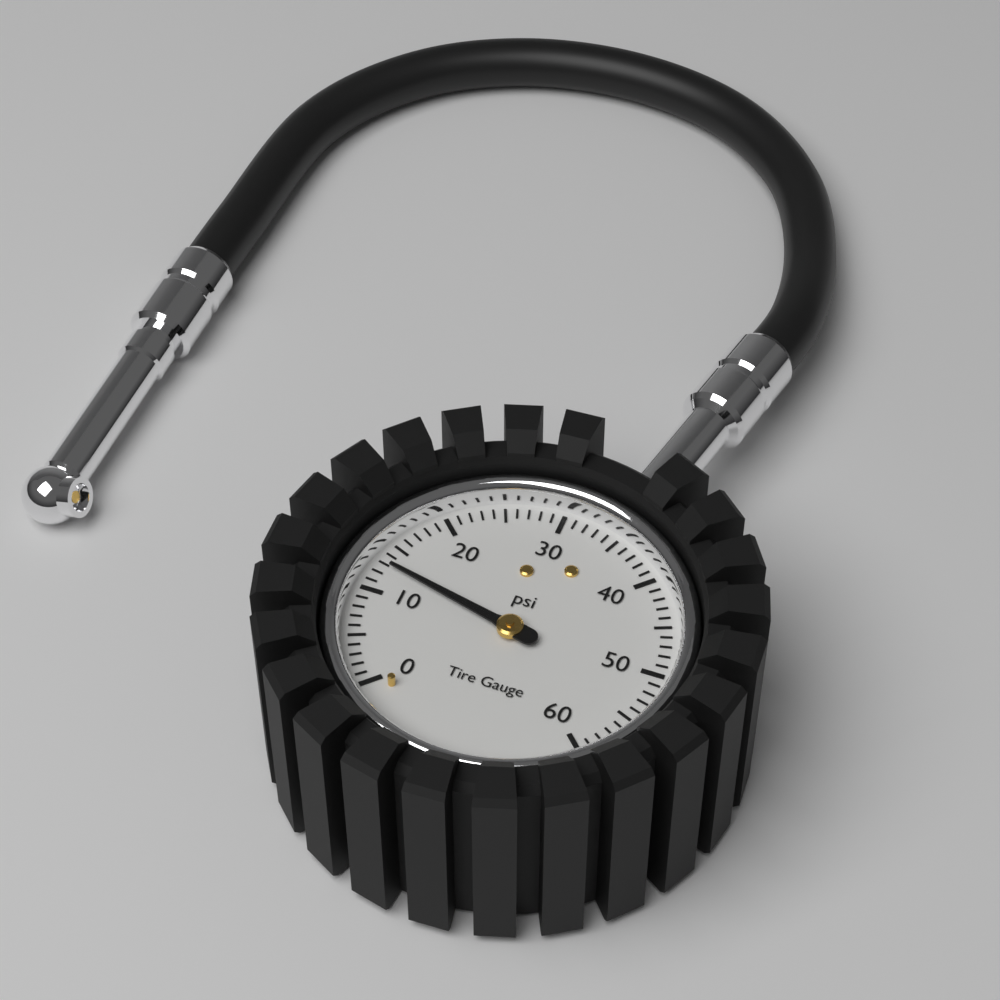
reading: 13 psi
